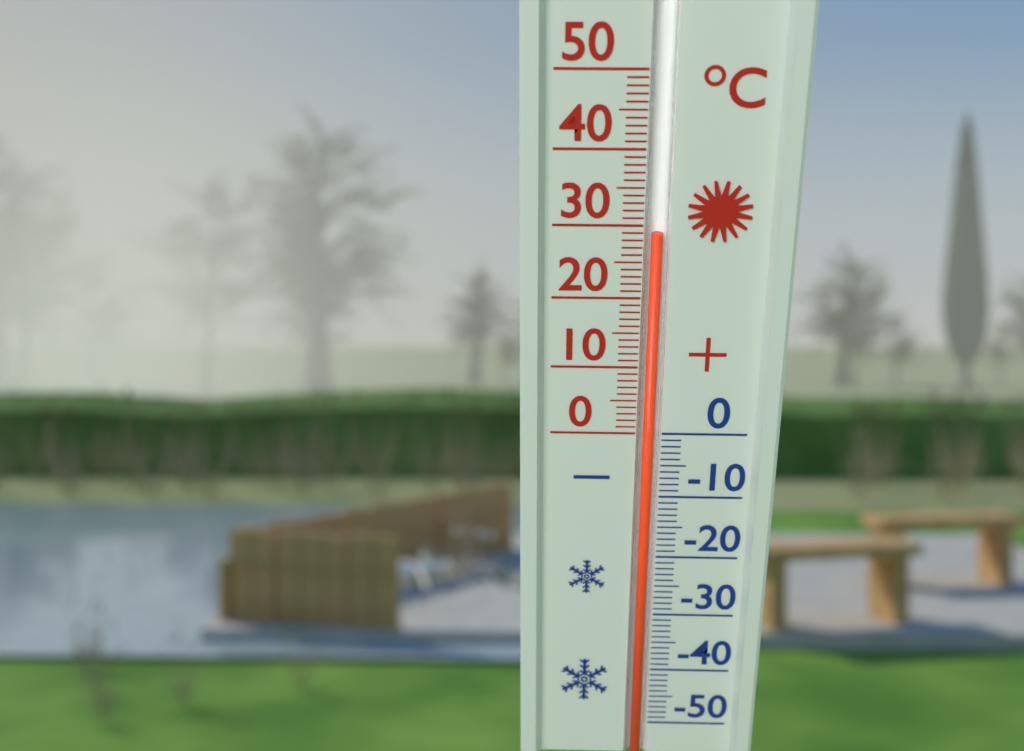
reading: 29 °C
